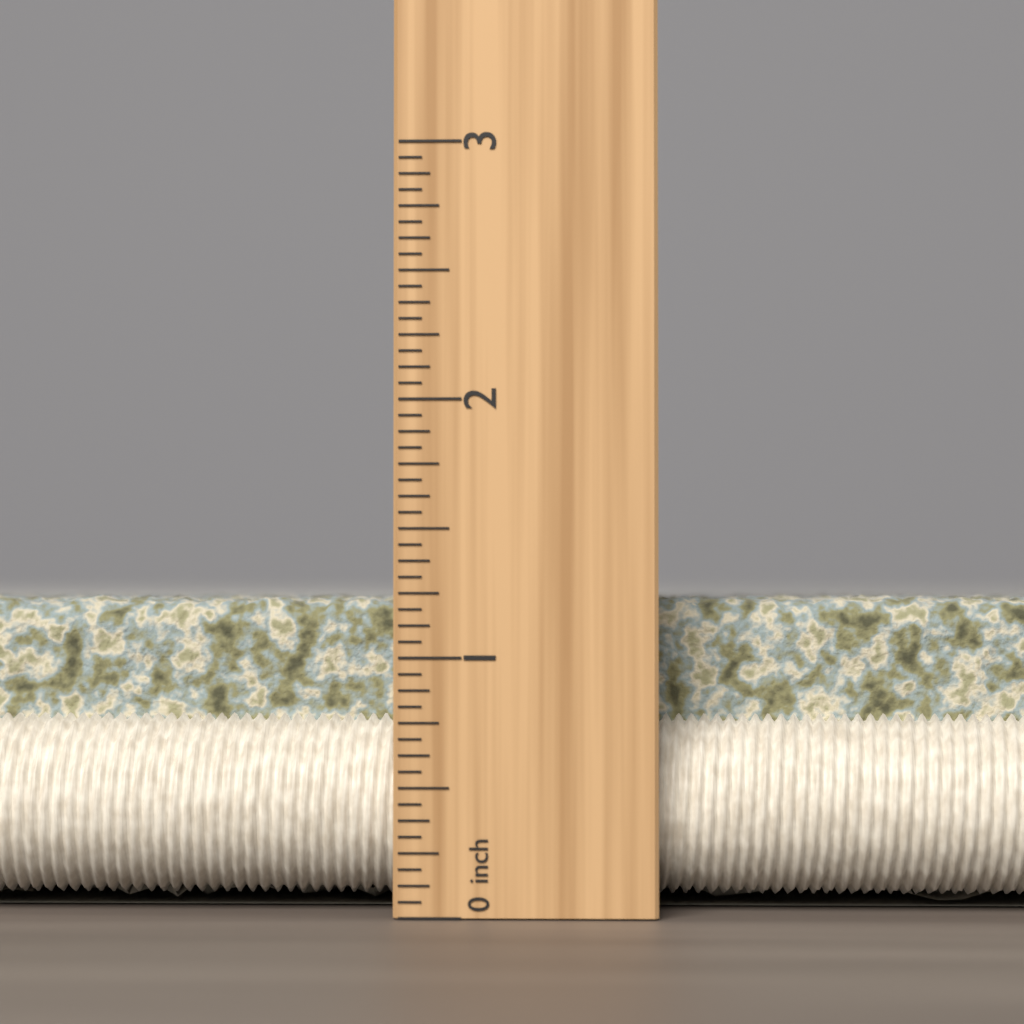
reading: 1.2500 inch
